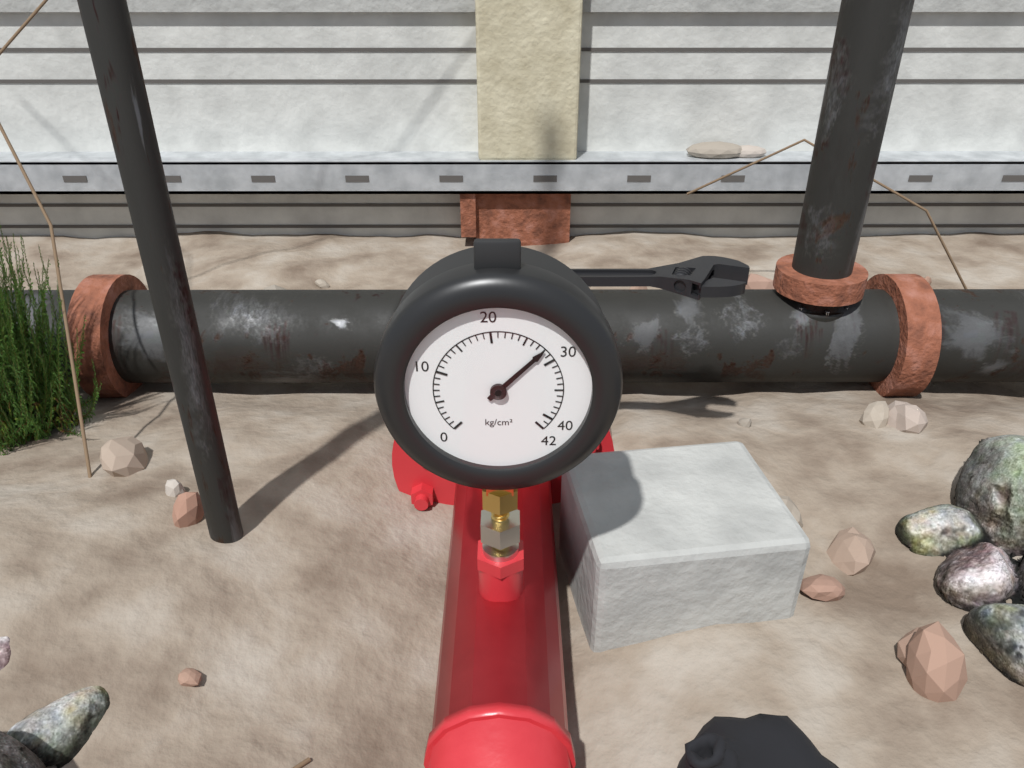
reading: 28 kg/cm²
